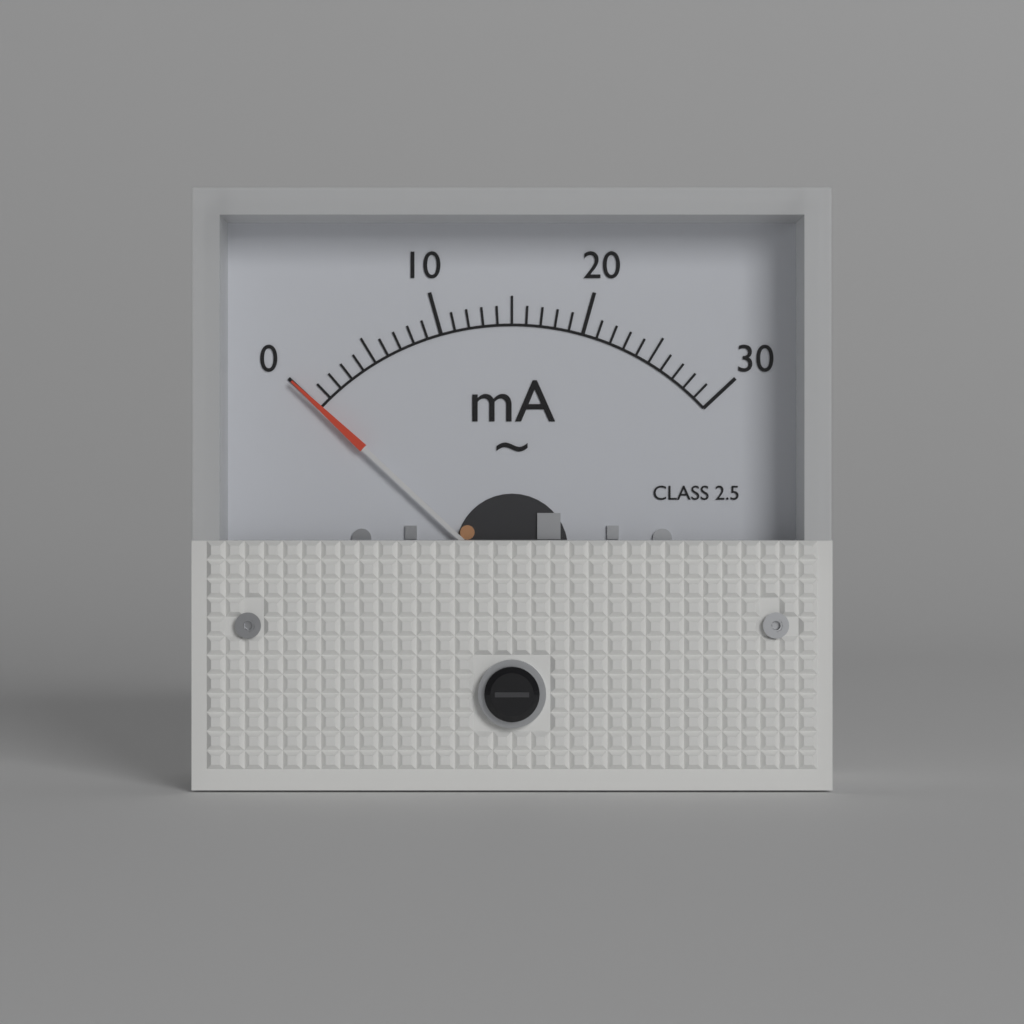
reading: 0 mA
